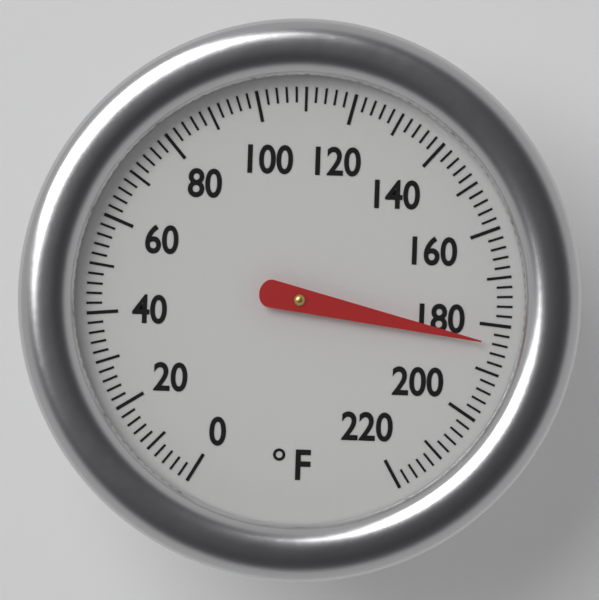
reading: 184 °F
